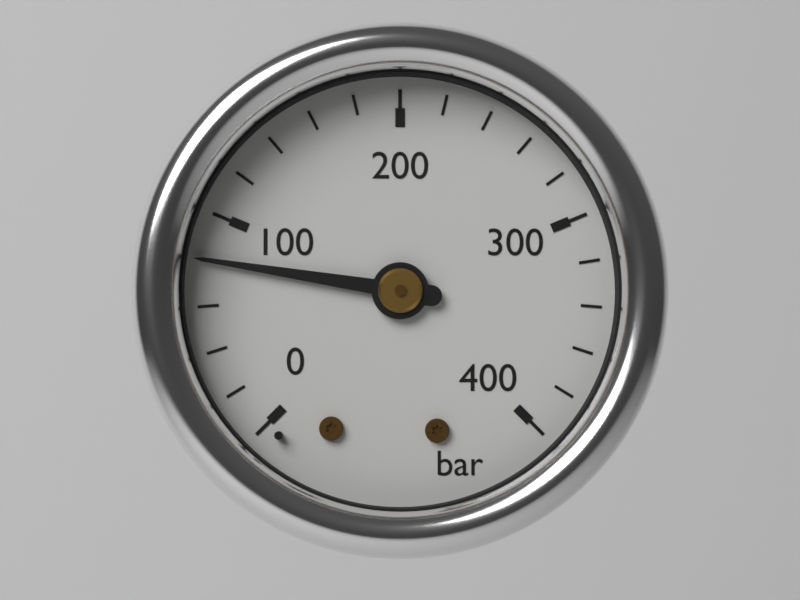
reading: 80 bar
